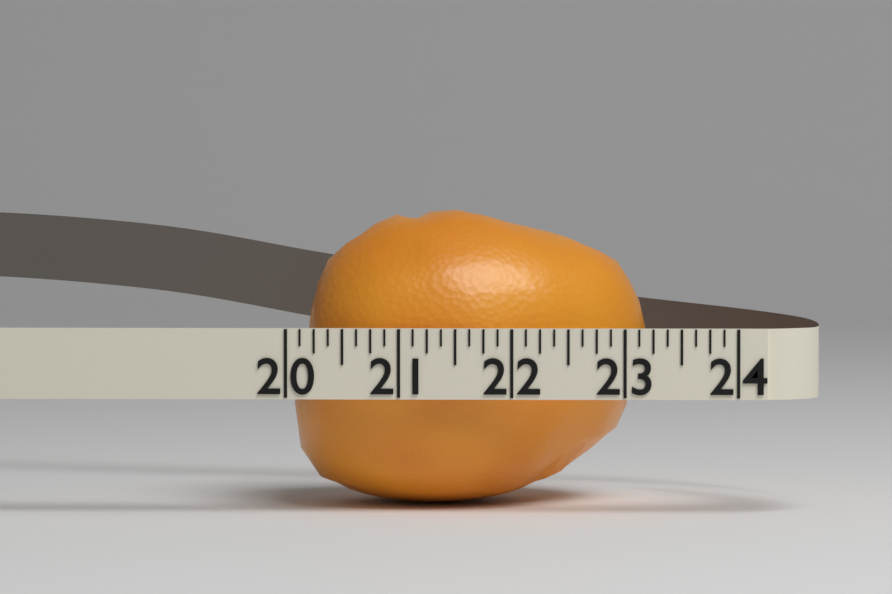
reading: 23.200 (no unit)
